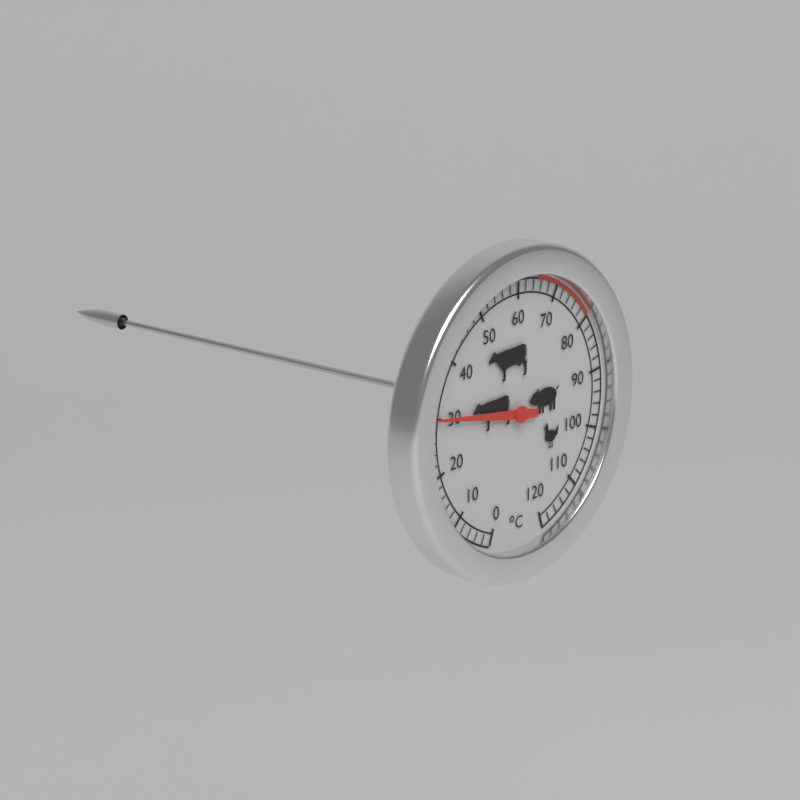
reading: 30 °C
